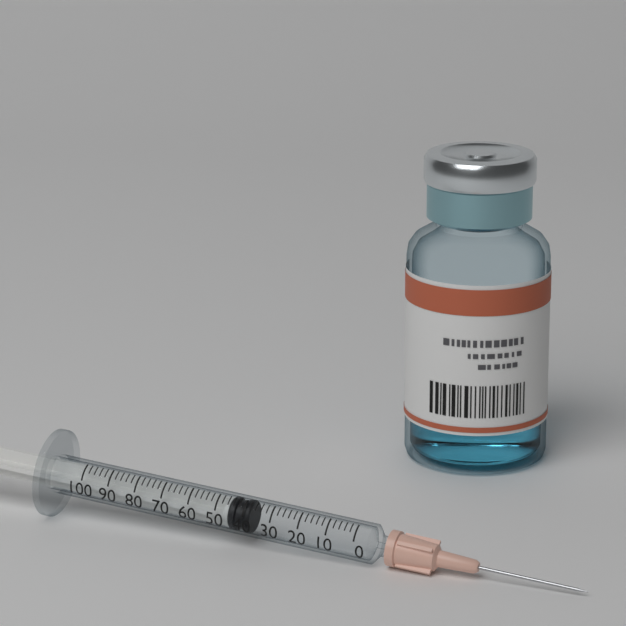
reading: 38 (no unit)
